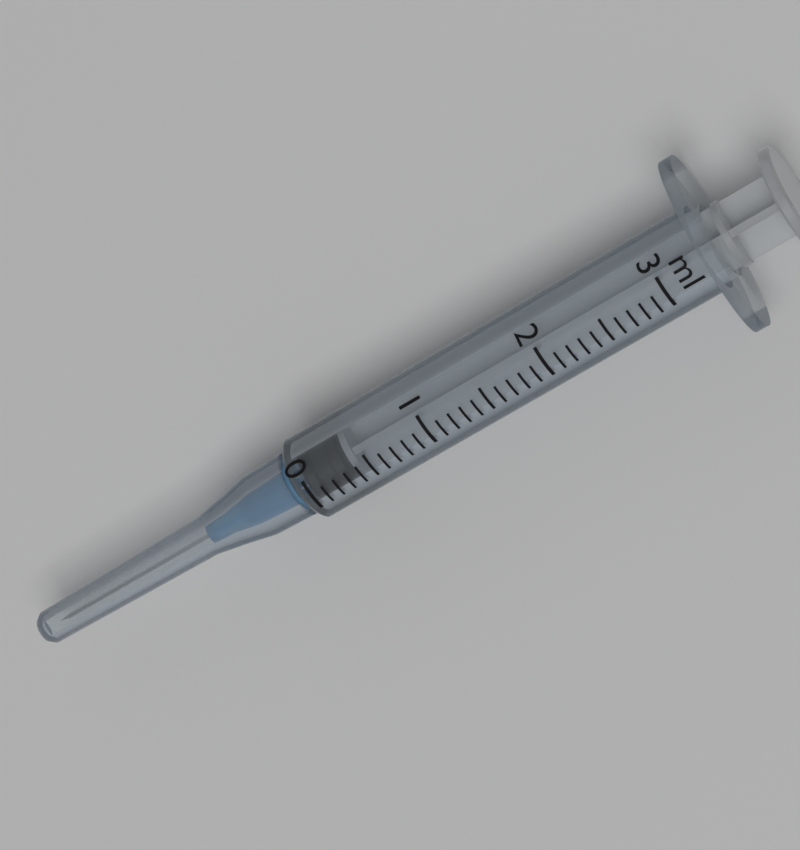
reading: 0.0 ml
